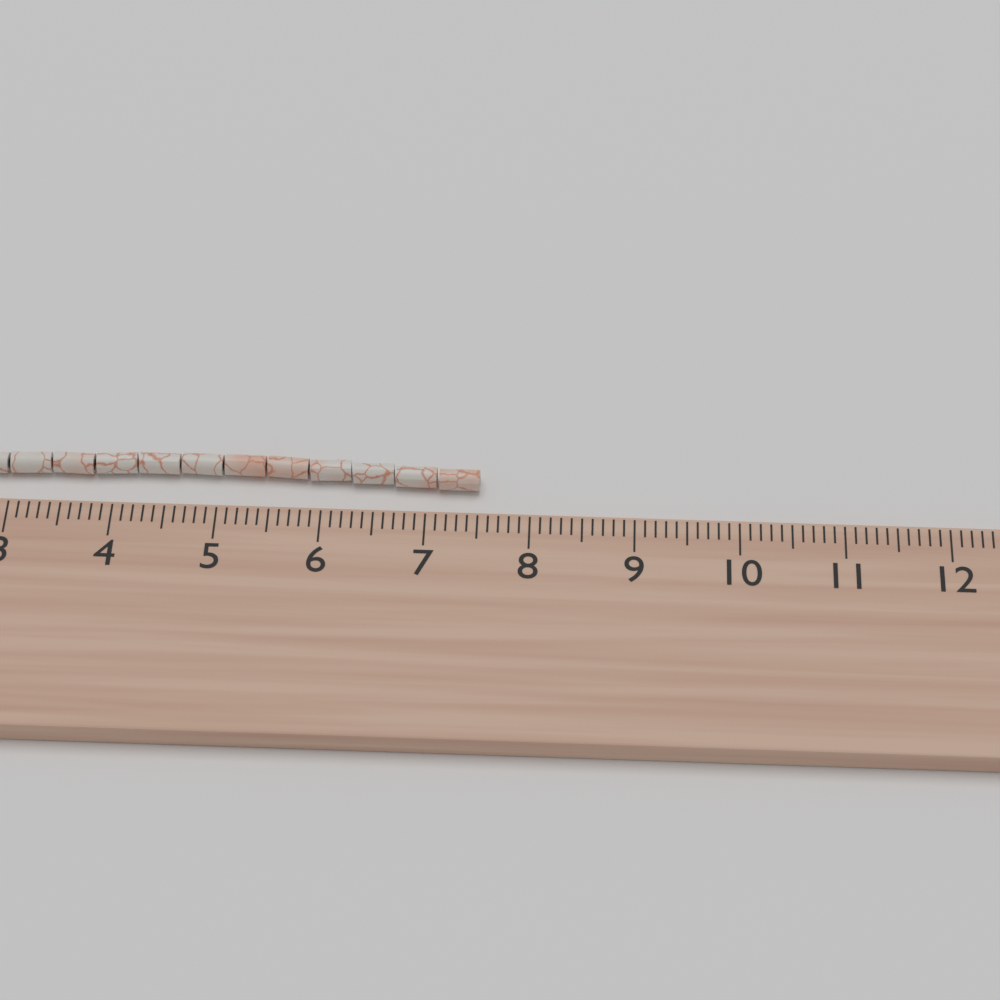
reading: 7.5 cm
